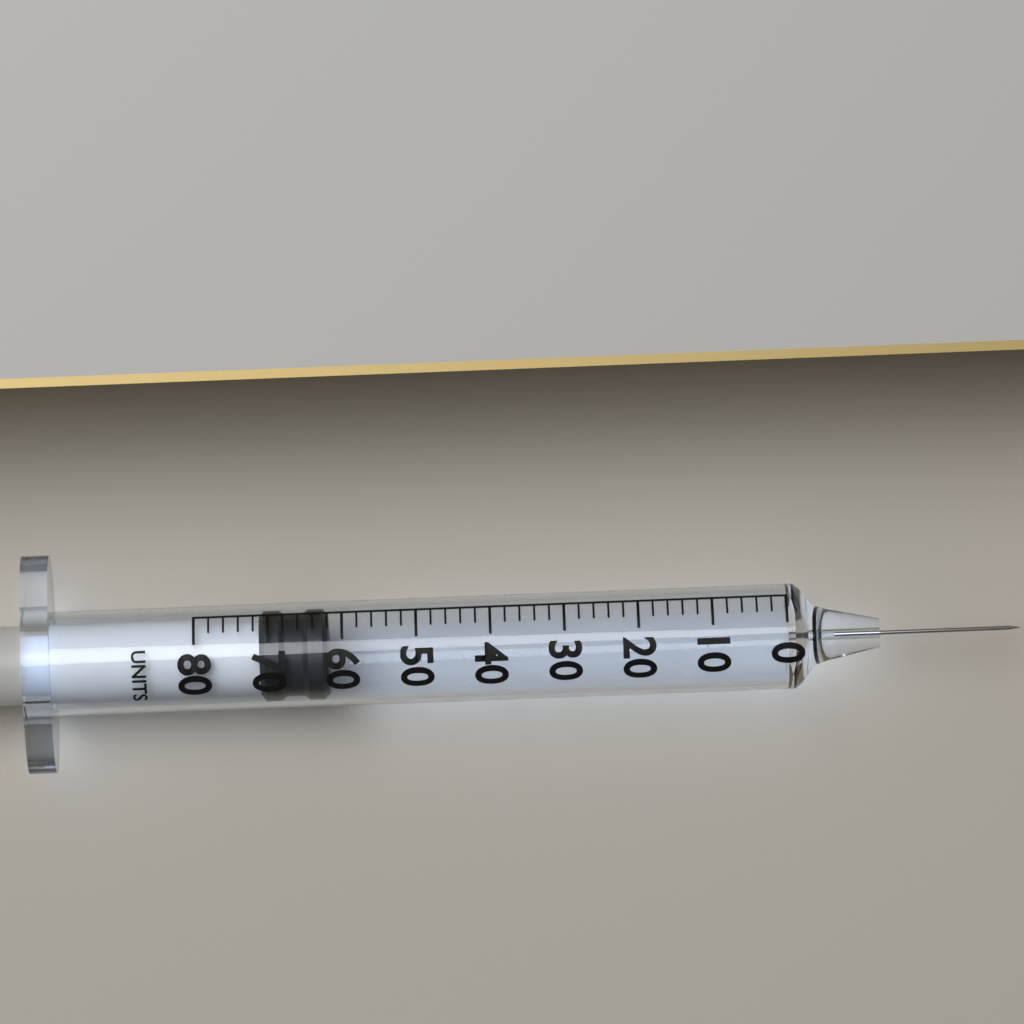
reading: 62 units
